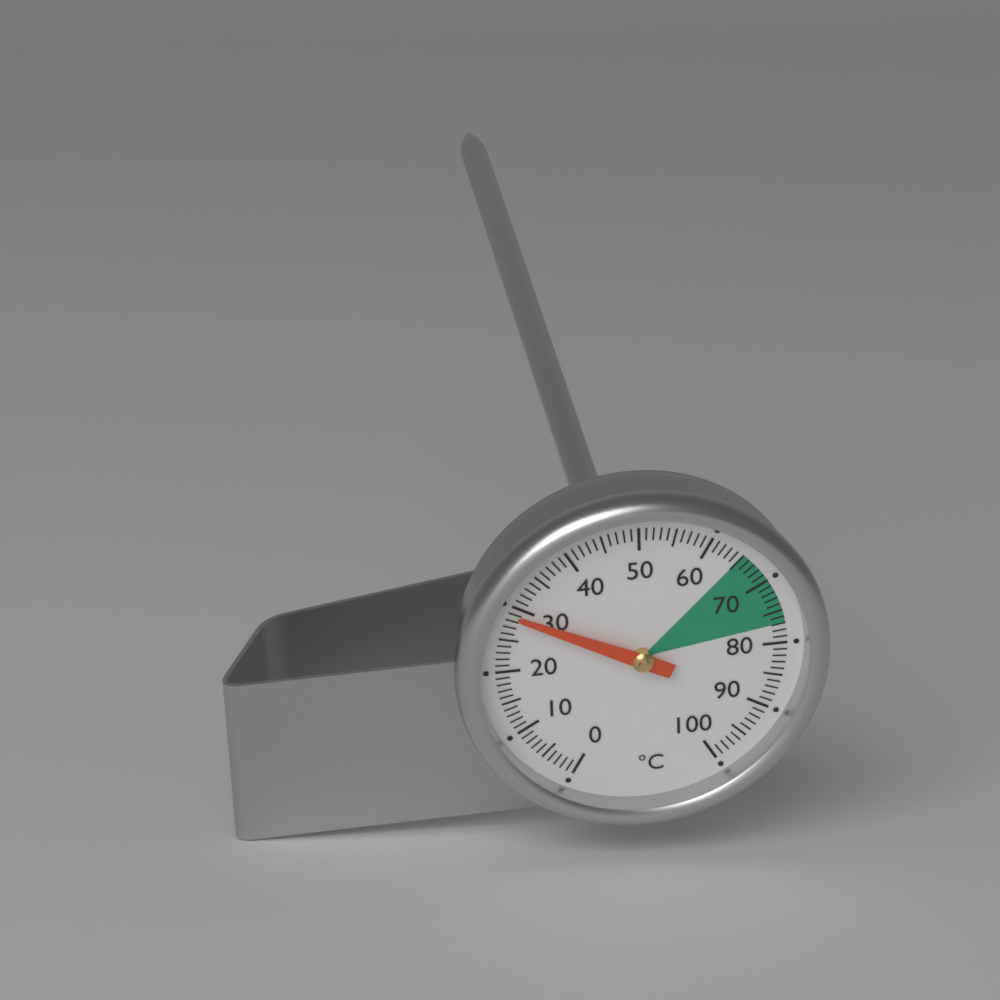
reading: 29 °C
